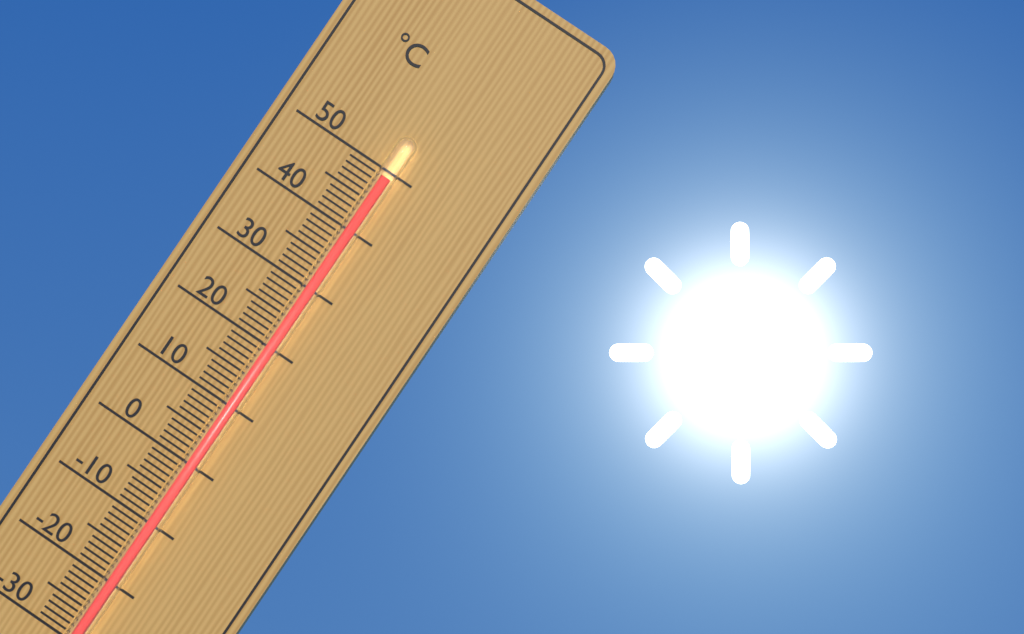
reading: 49 °C
